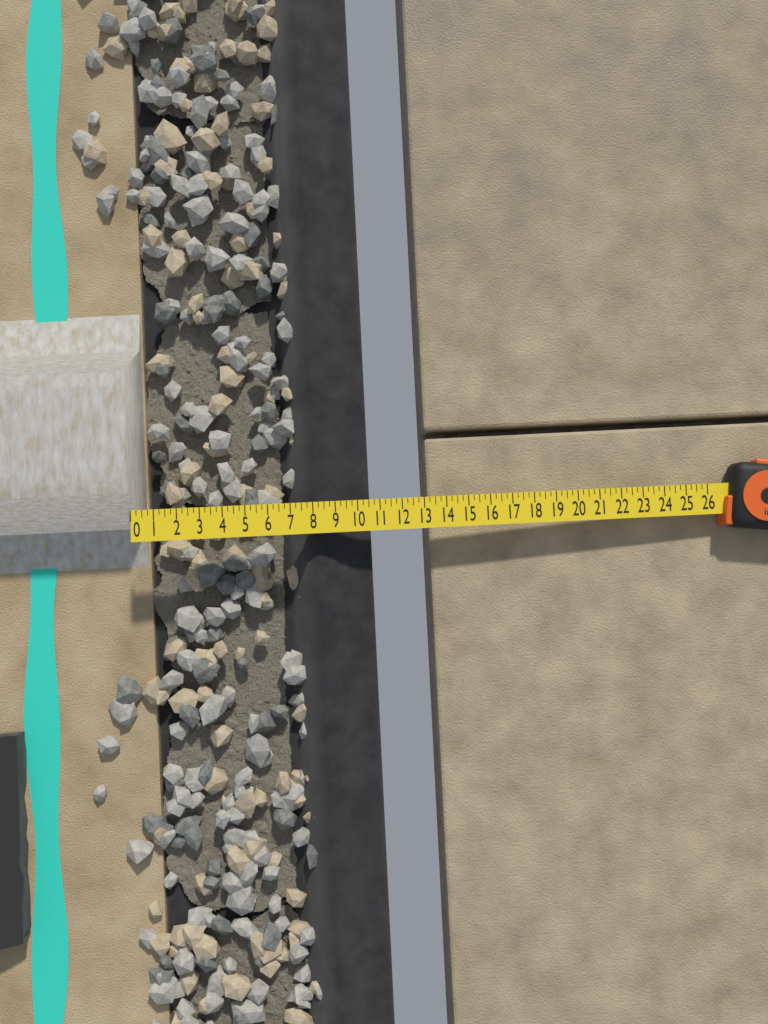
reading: 10.50 in
